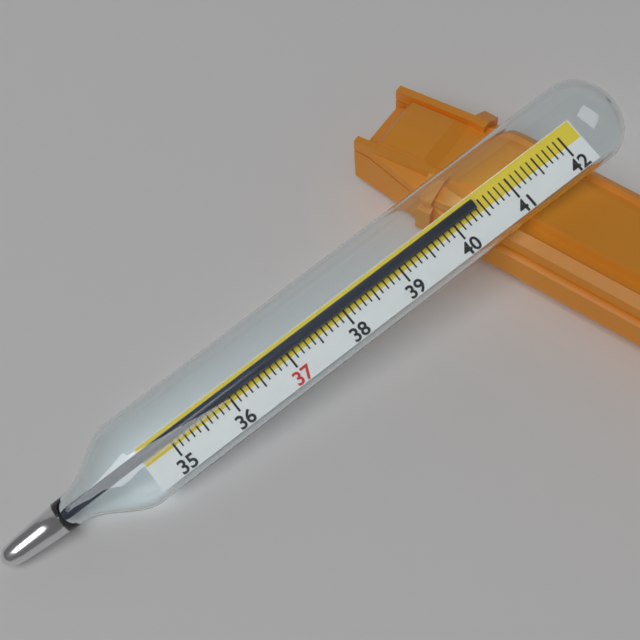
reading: 40.4 (no unit)
